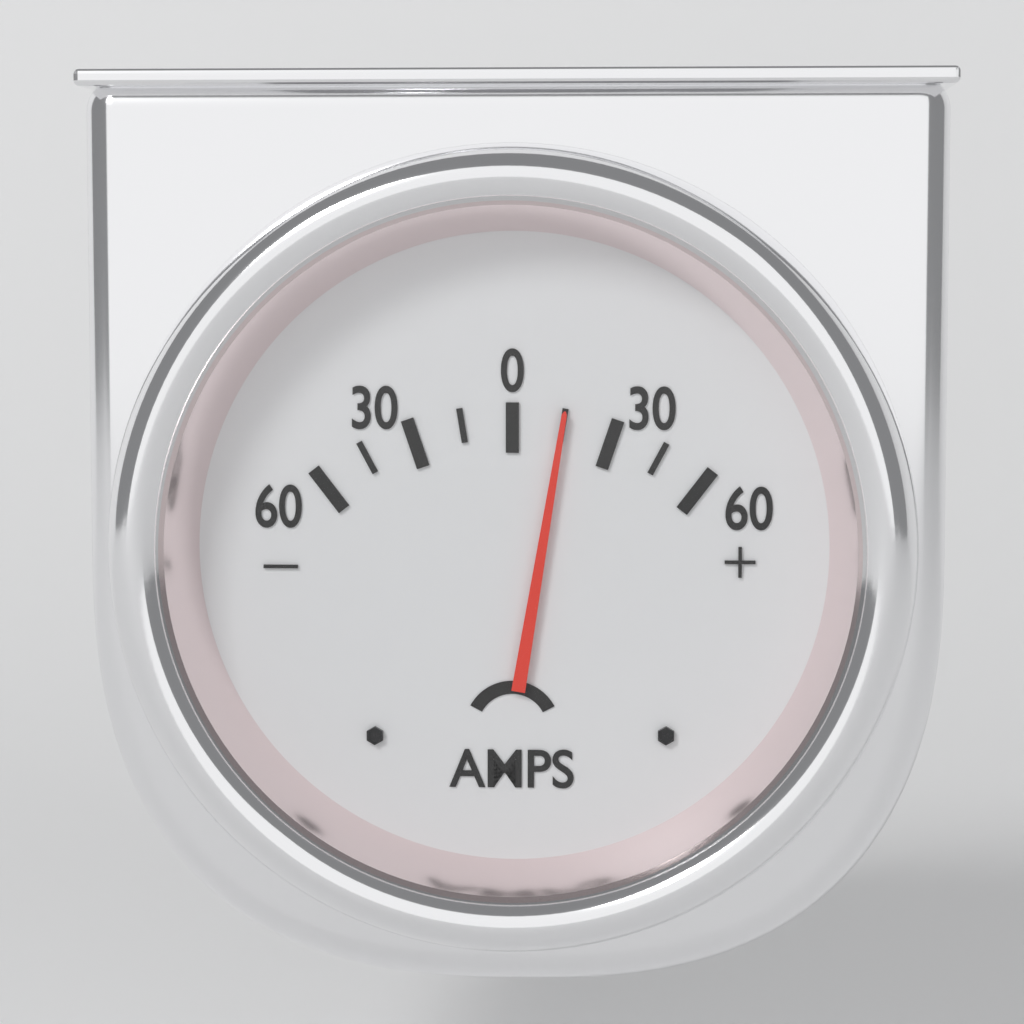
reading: 15 A
